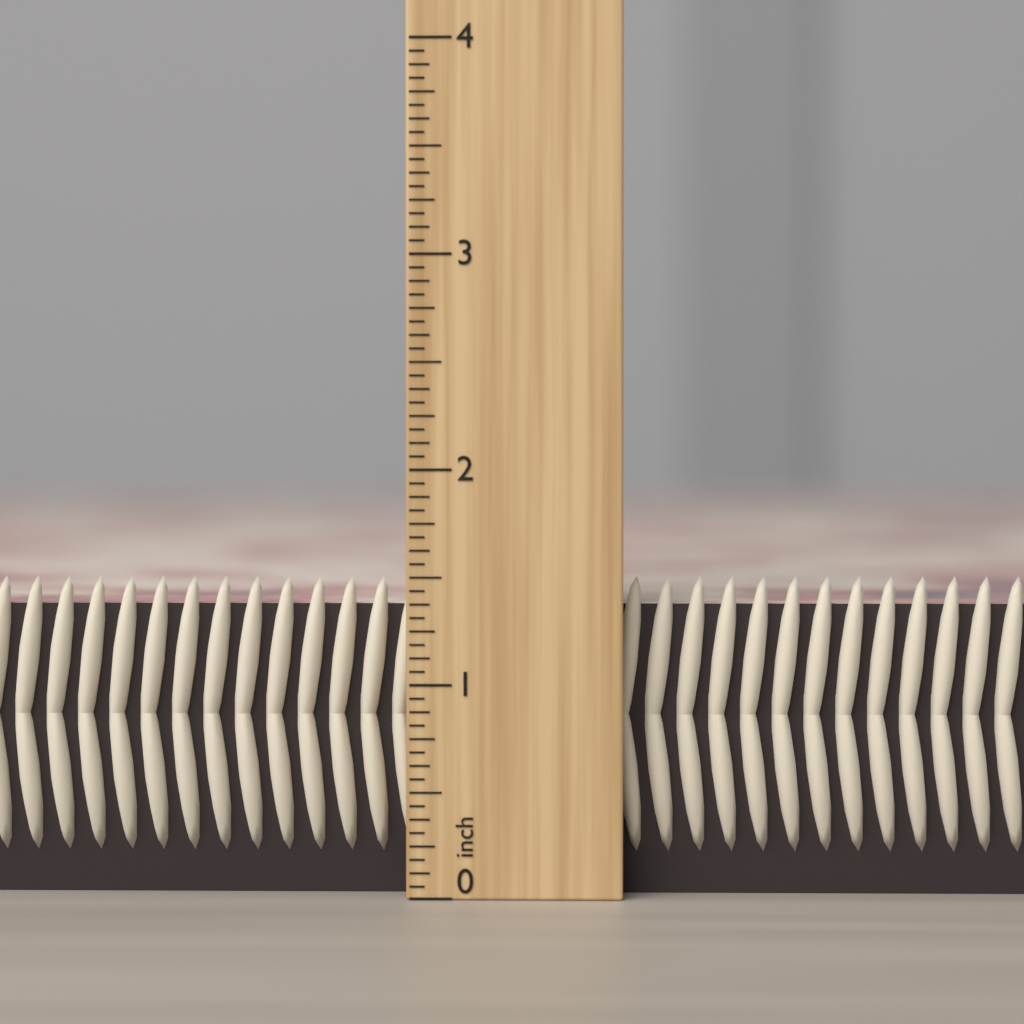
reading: 1.5000 inch
